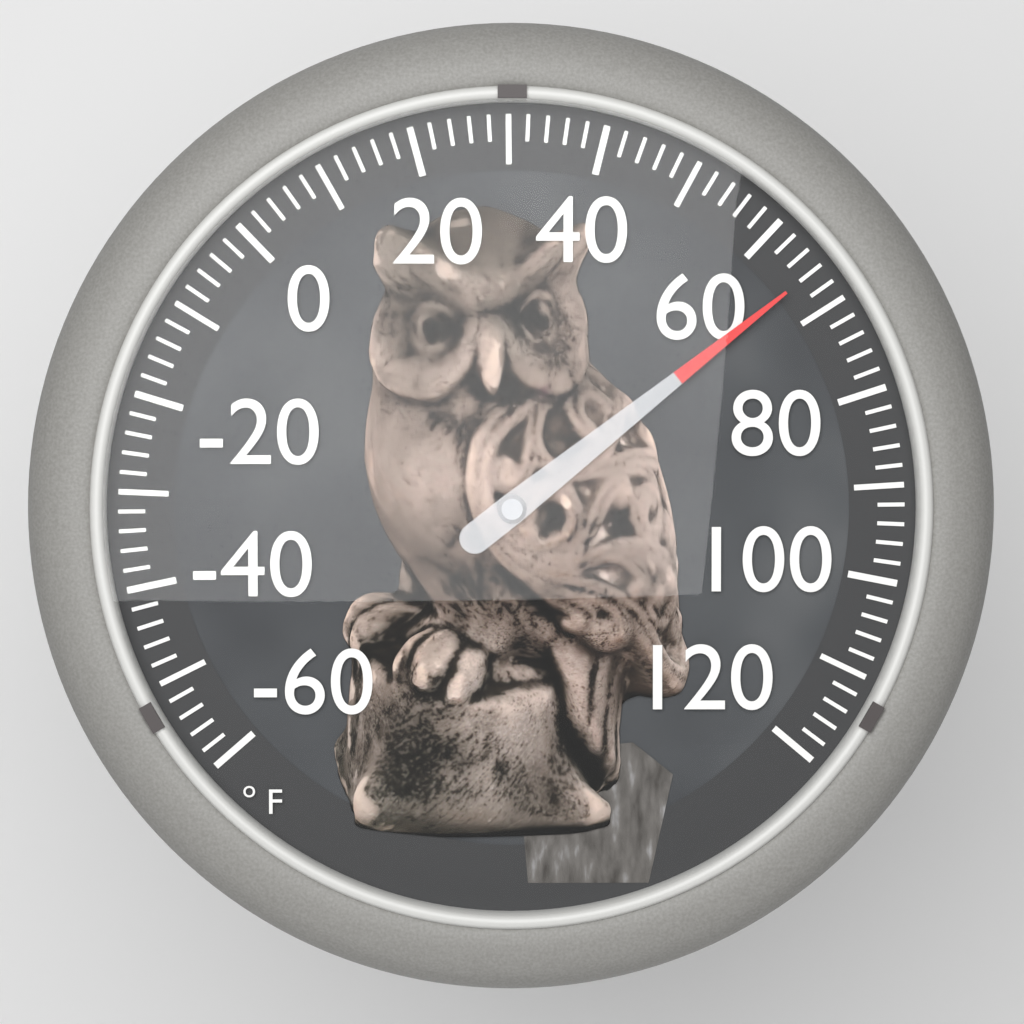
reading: 66 °F
